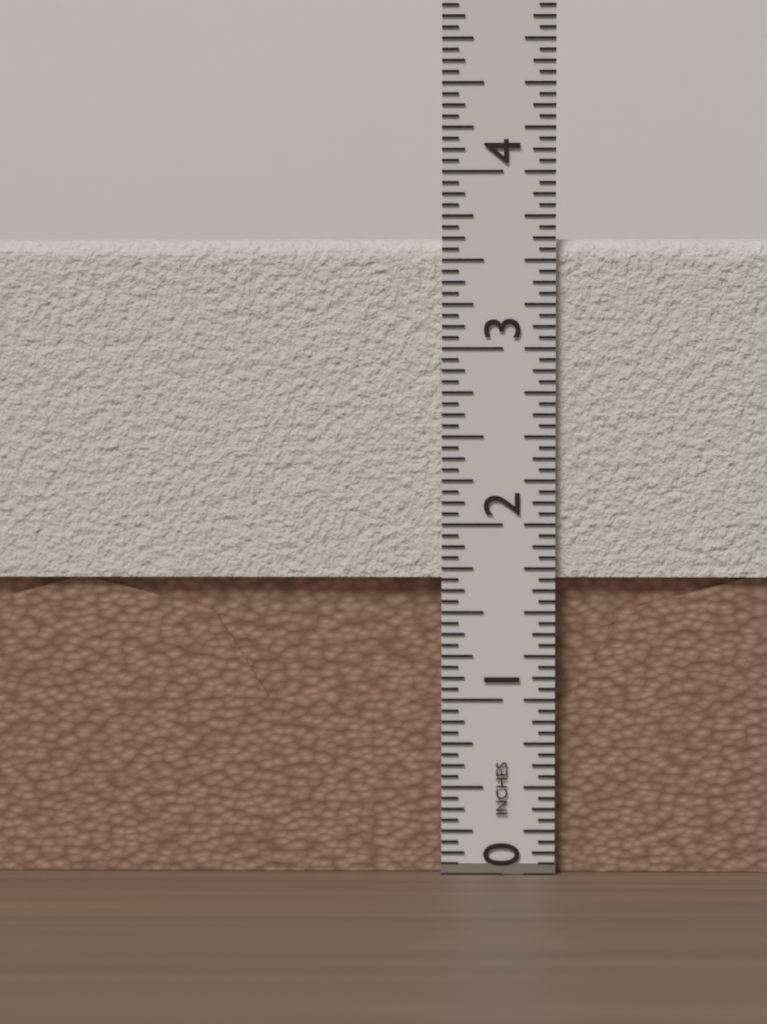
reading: 3.6250 in
